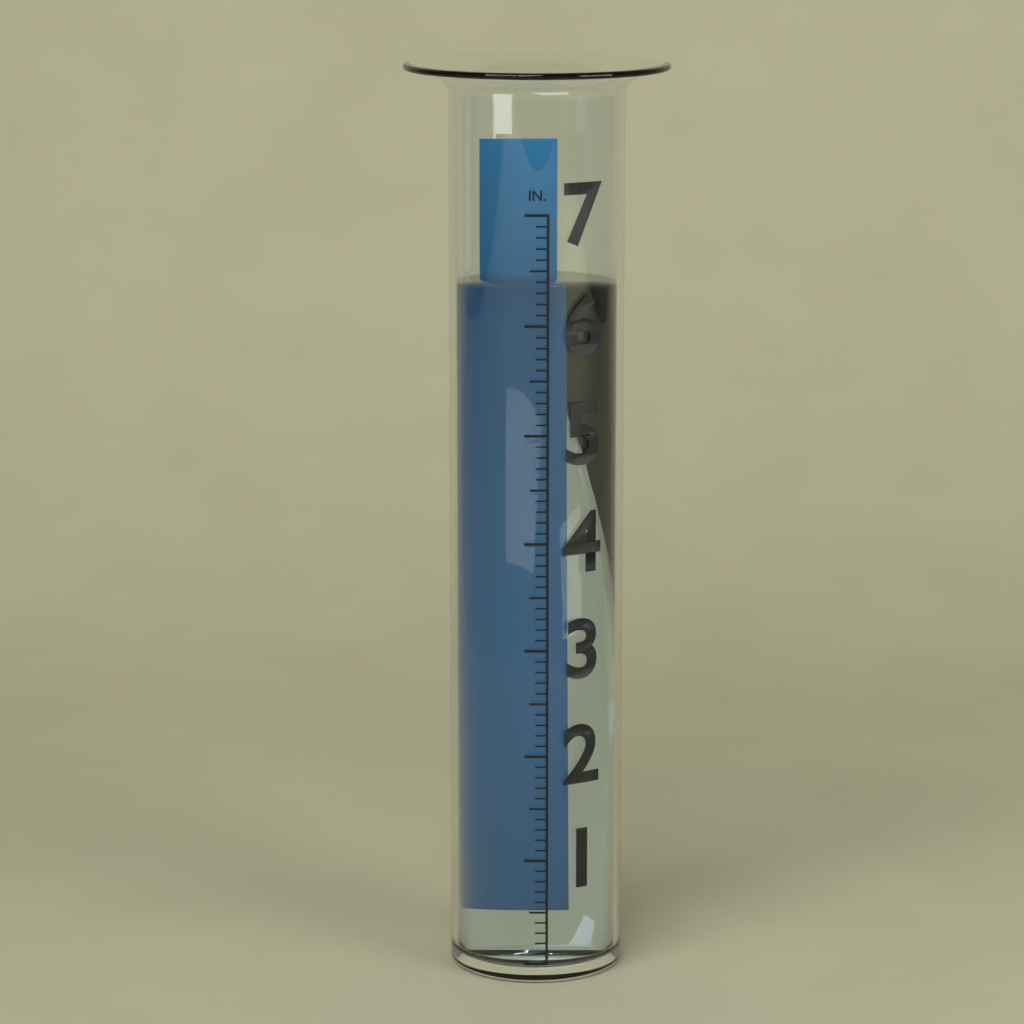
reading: 6.3 in
